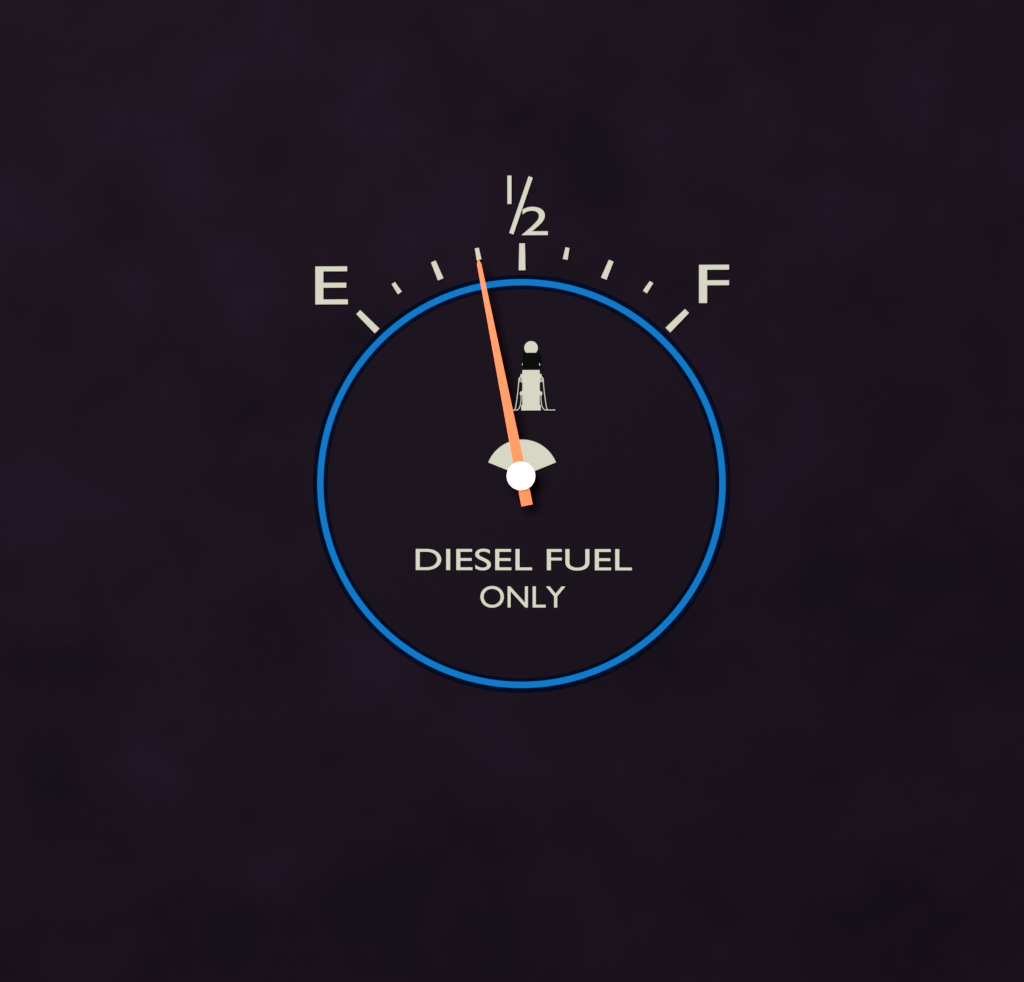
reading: 0.375 (no unit)
